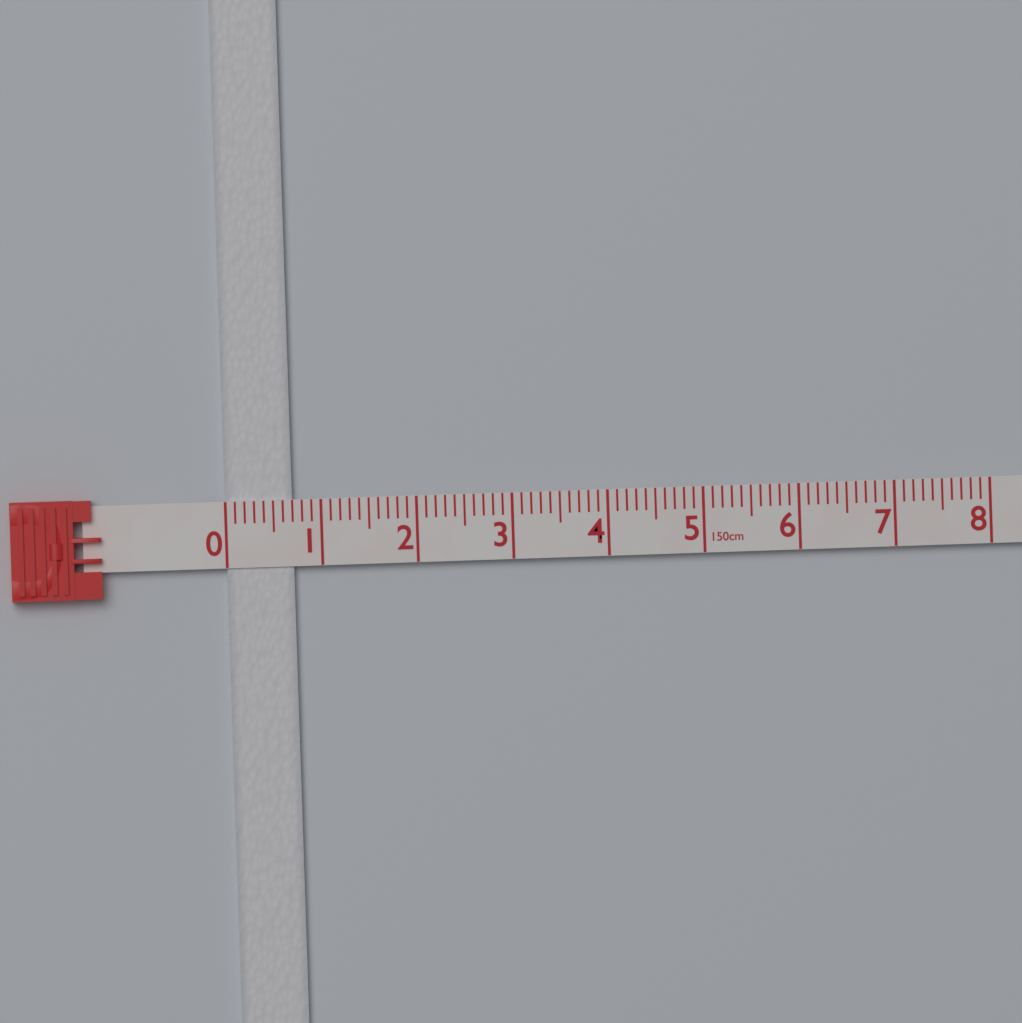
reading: 0.7 cm
